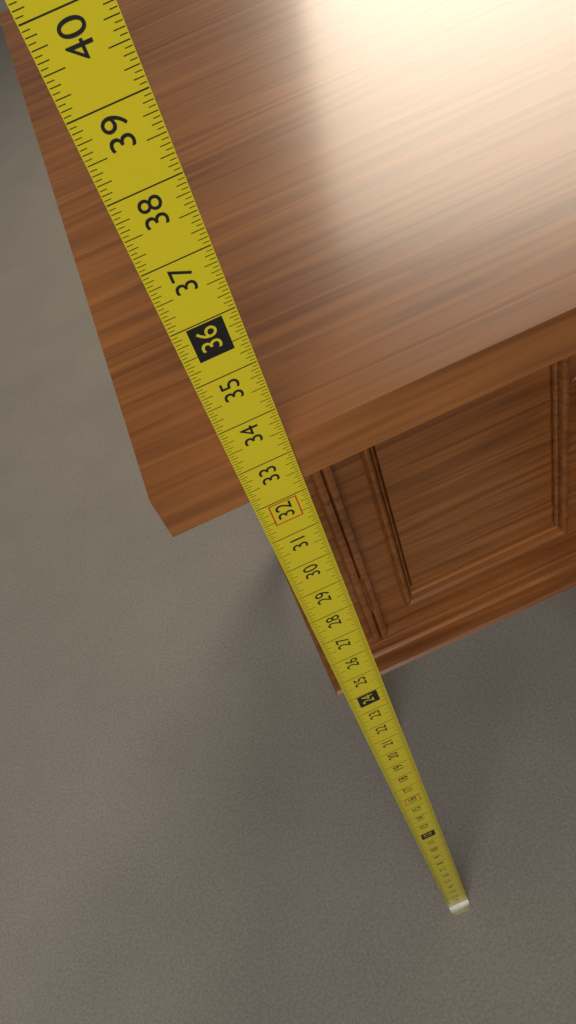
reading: 33.2500 in
